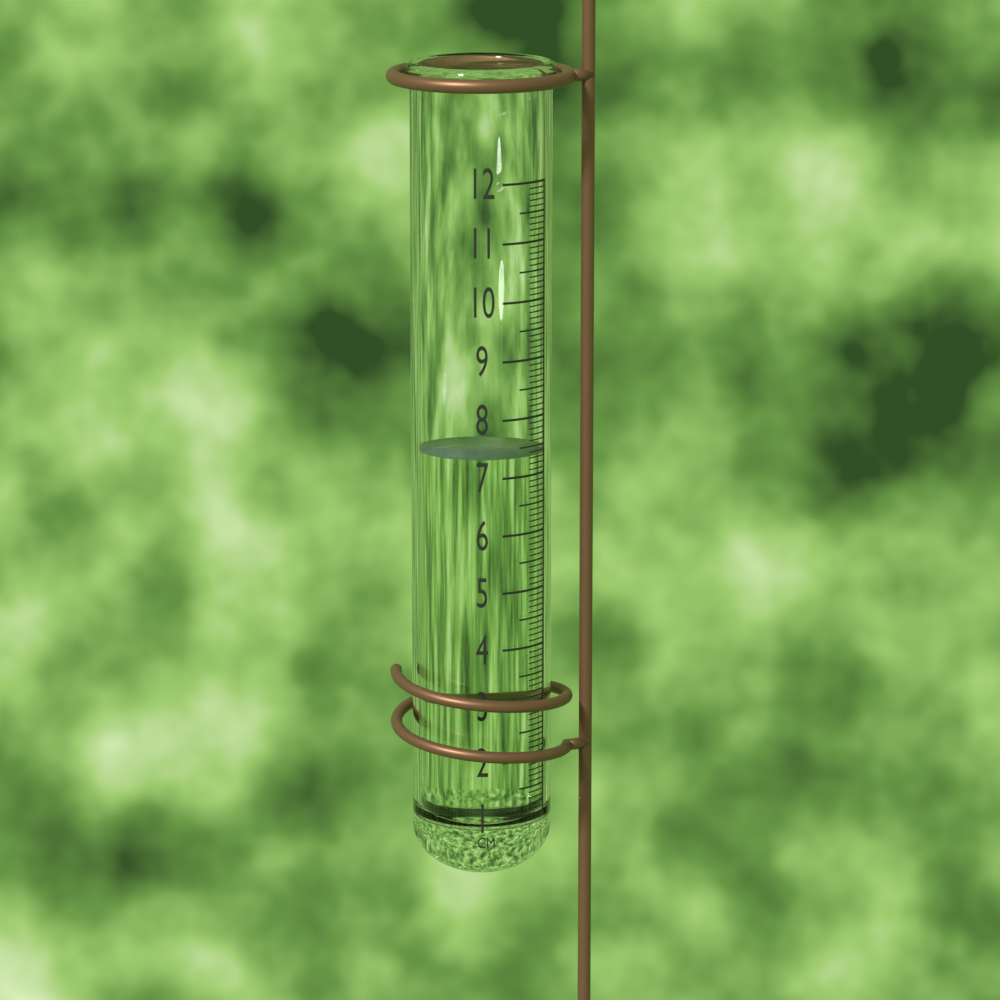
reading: 7.4 cm
